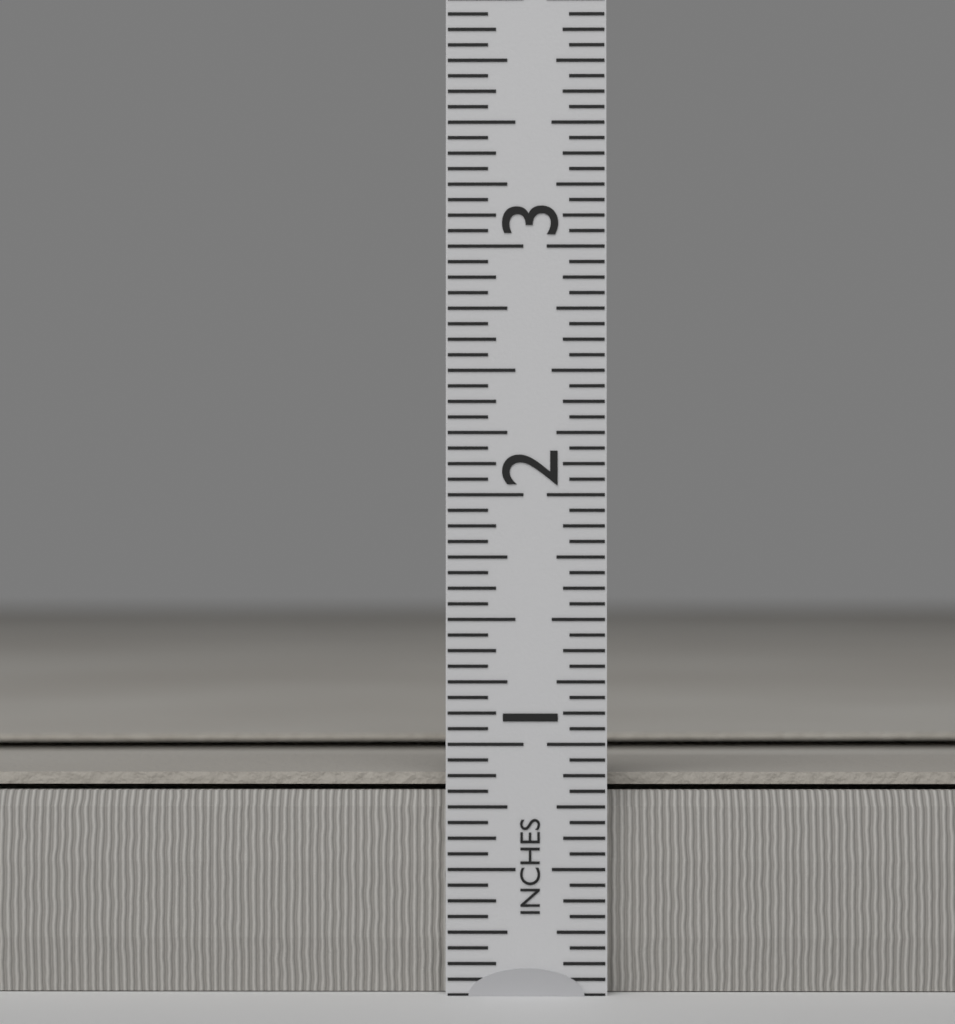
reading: 0.8750 in
